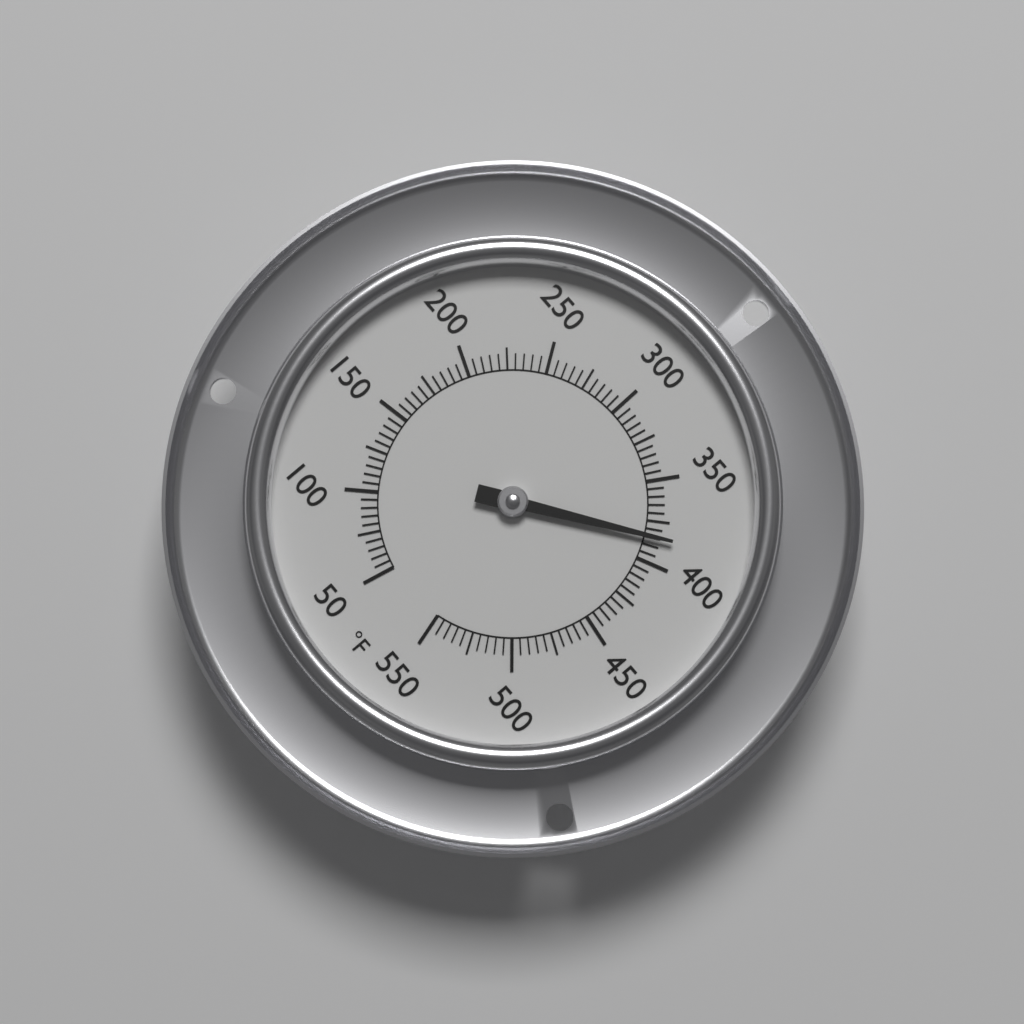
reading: 385 °F
